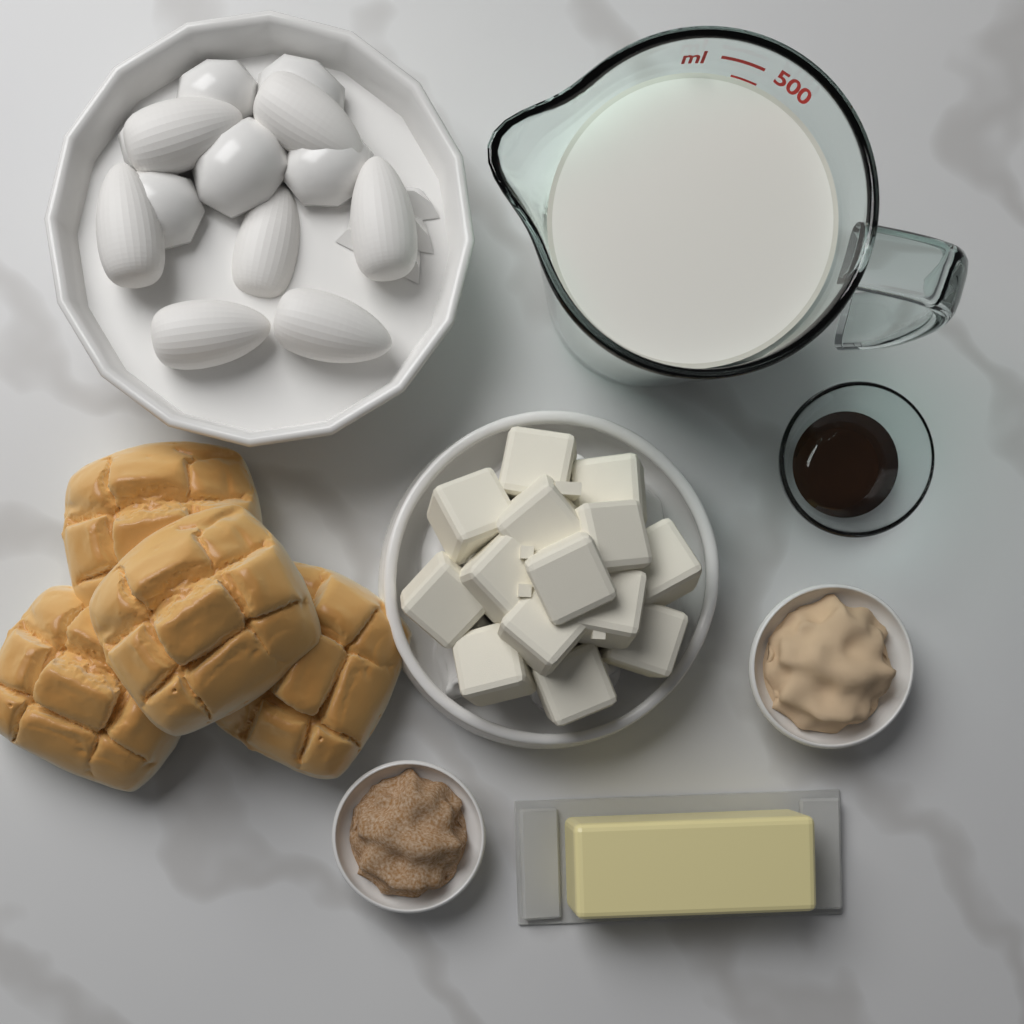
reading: 450 ml
